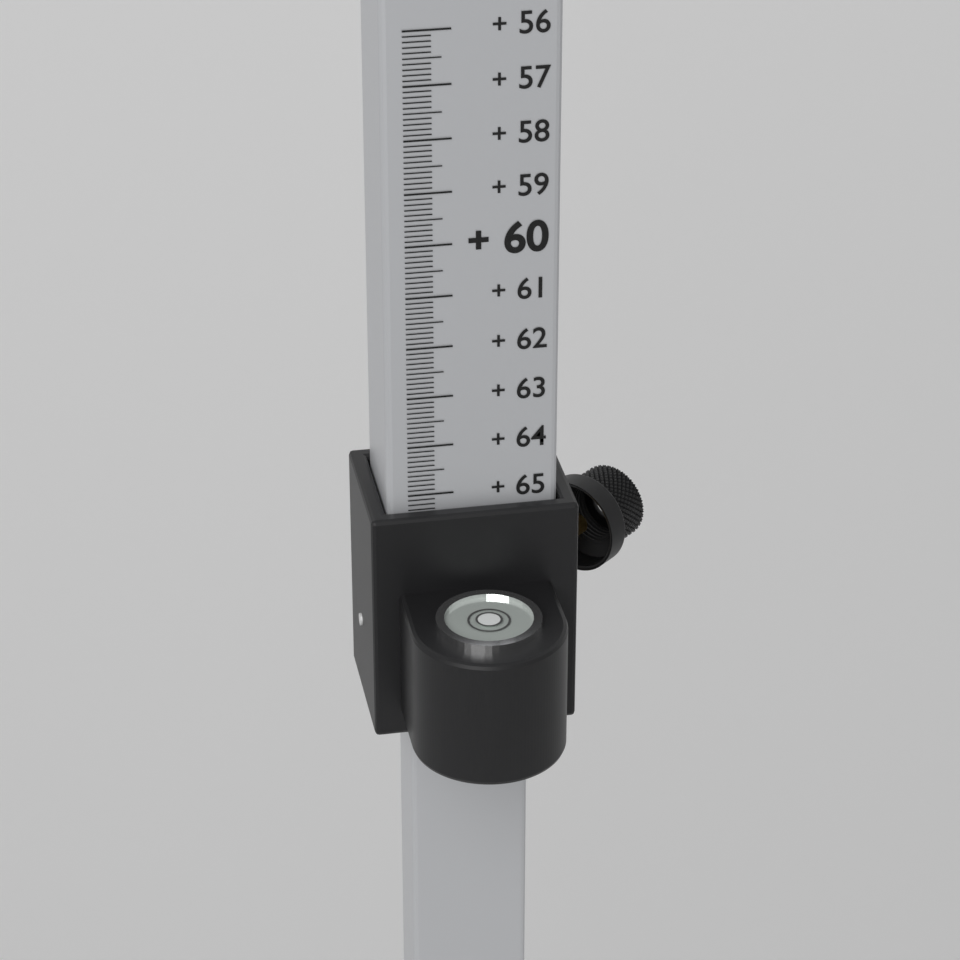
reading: 65.3 (no unit)
